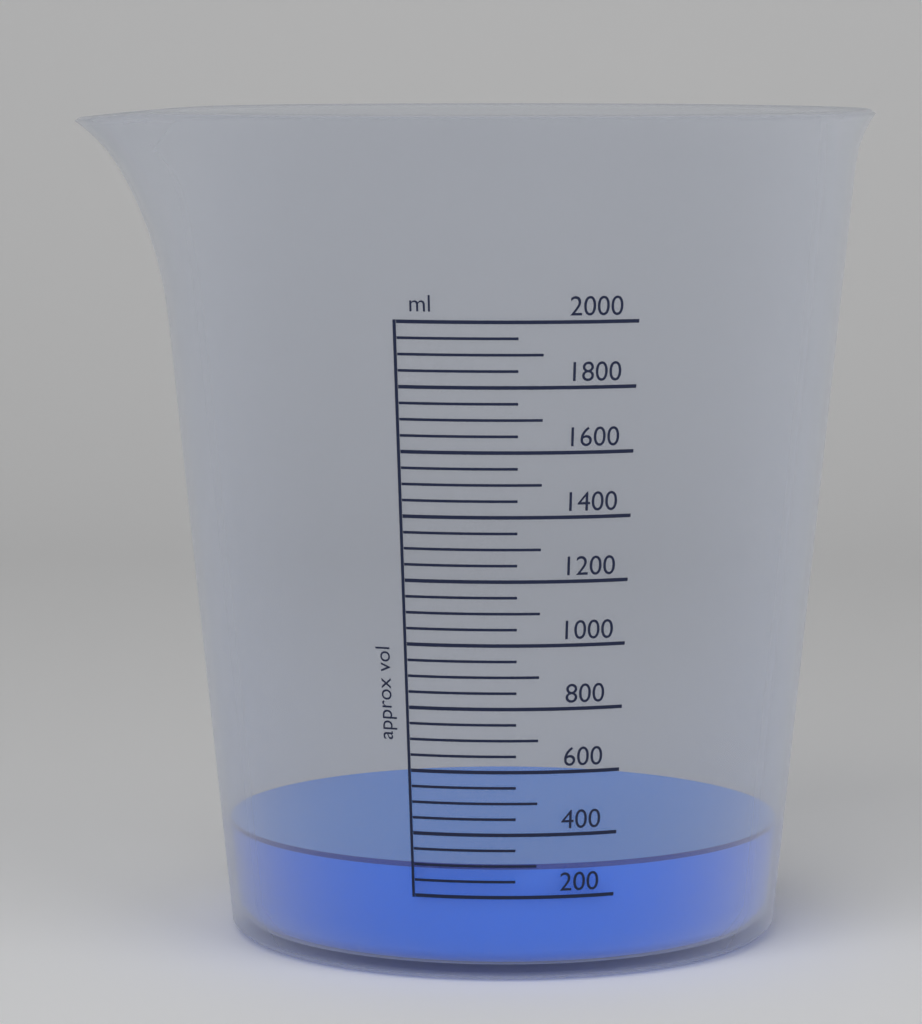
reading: 300 ml
